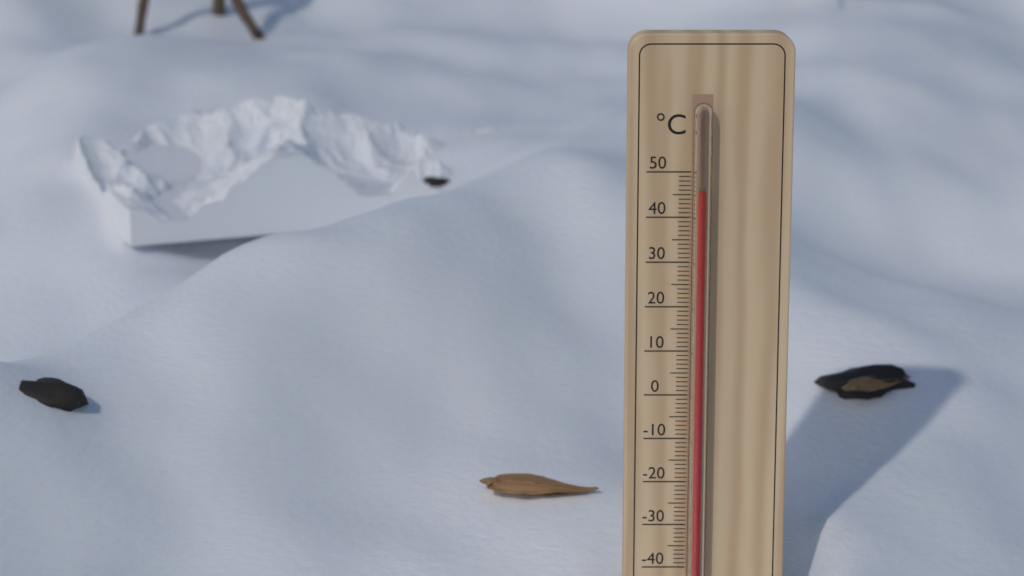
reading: 46 °C
